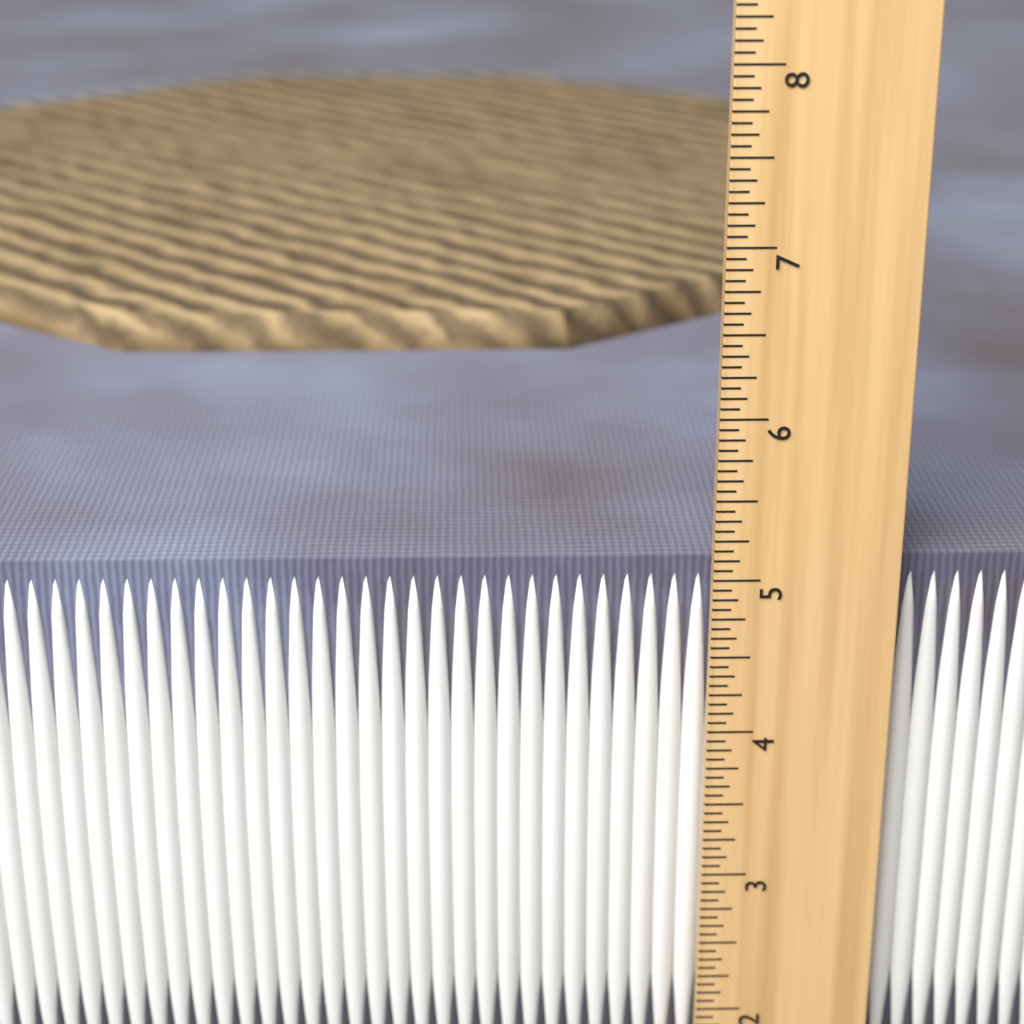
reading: 5.0625 in
